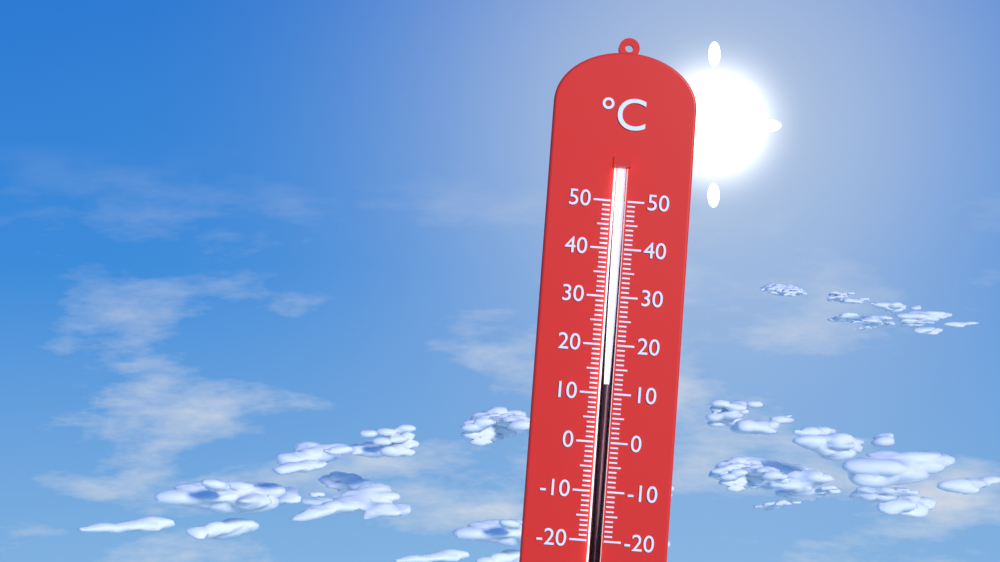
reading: 12 °C
